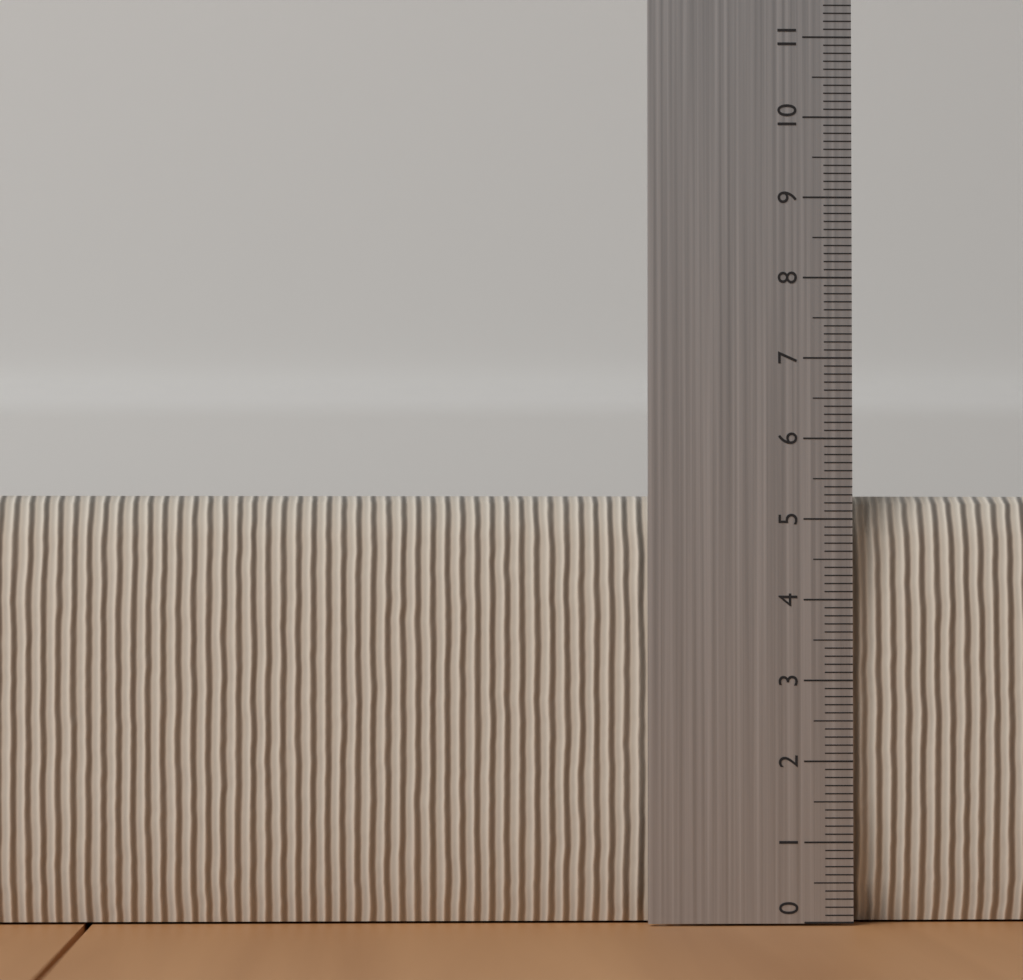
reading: 5.3 (no unit)
